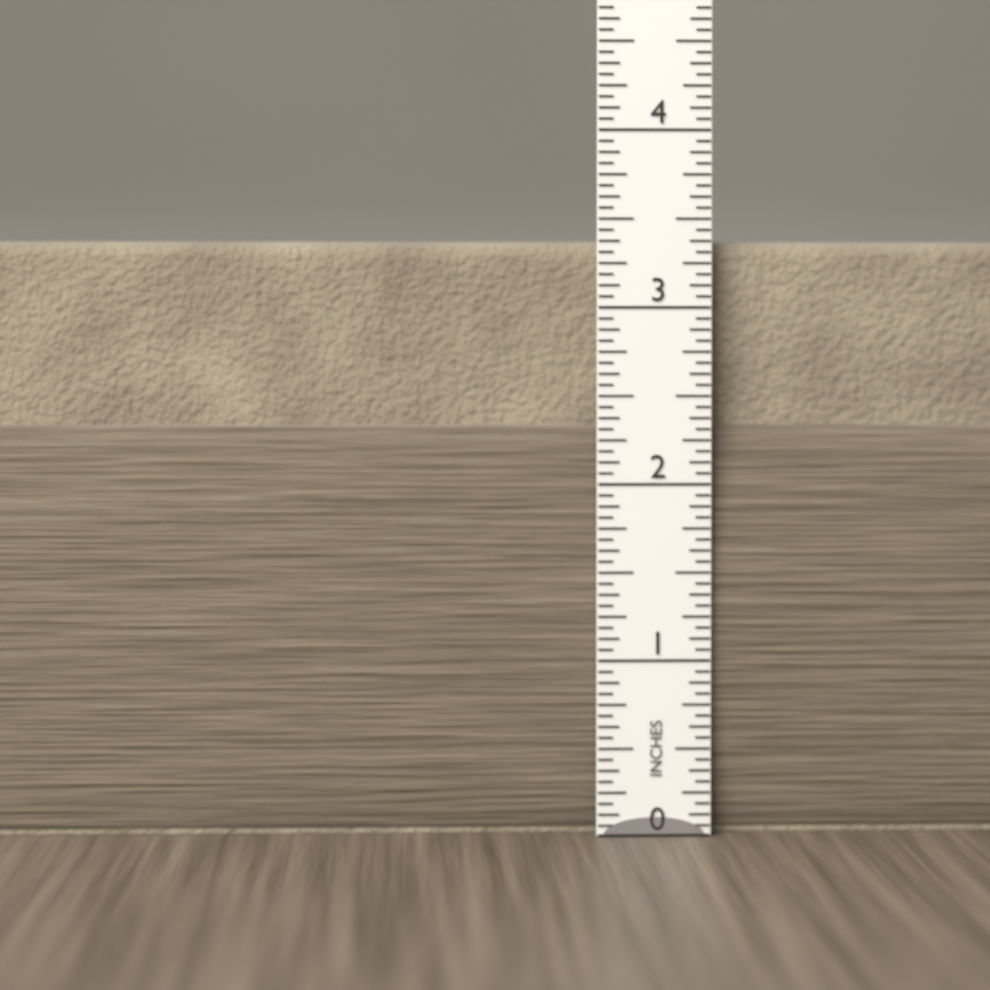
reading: 3.3750 in
